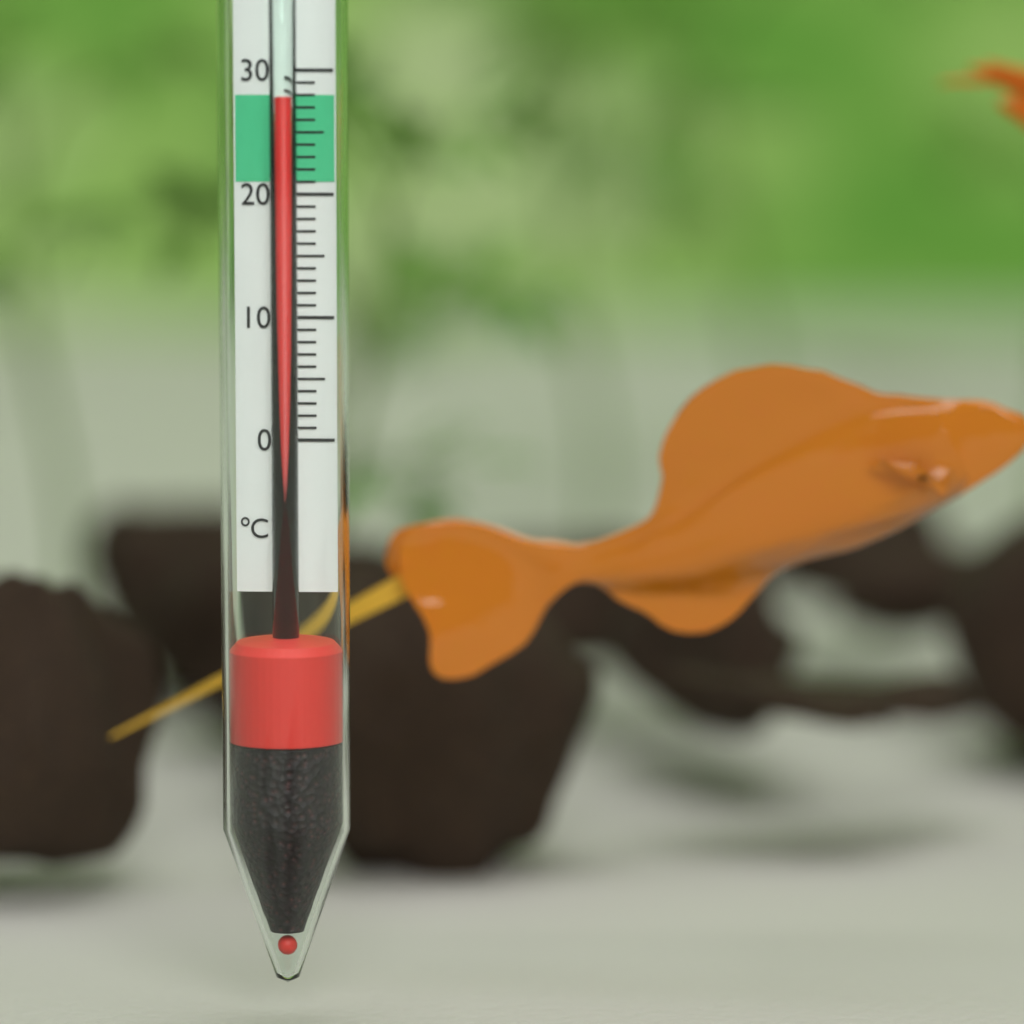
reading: 28 °C
